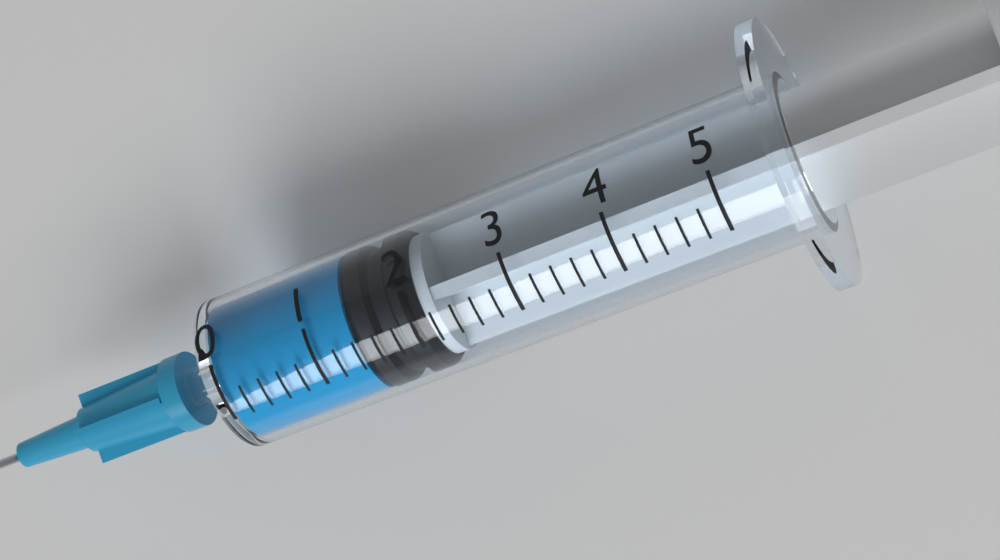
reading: 1.4 (no unit)
